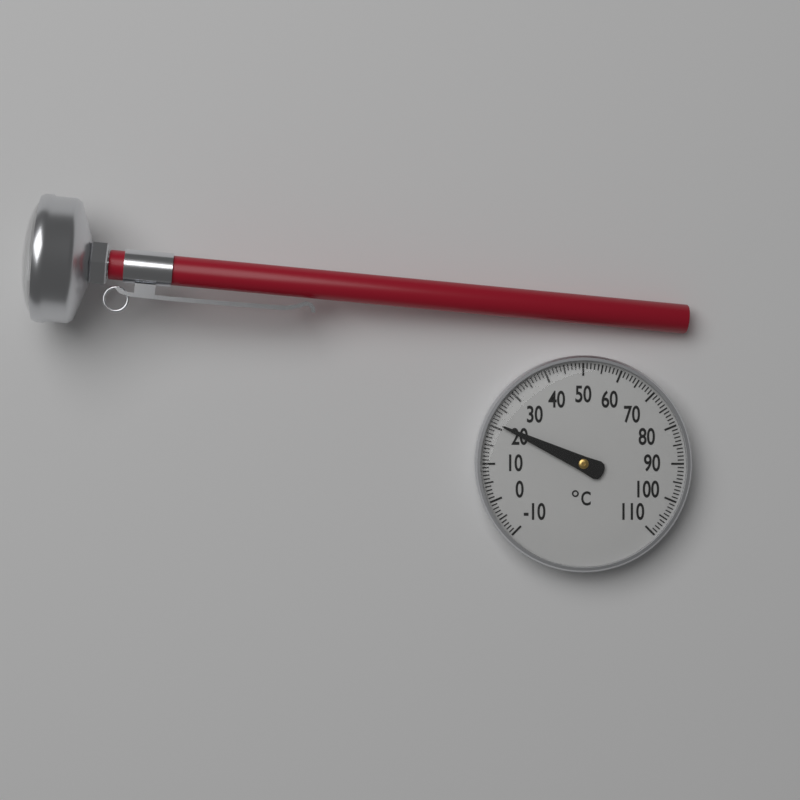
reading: 21 °C
